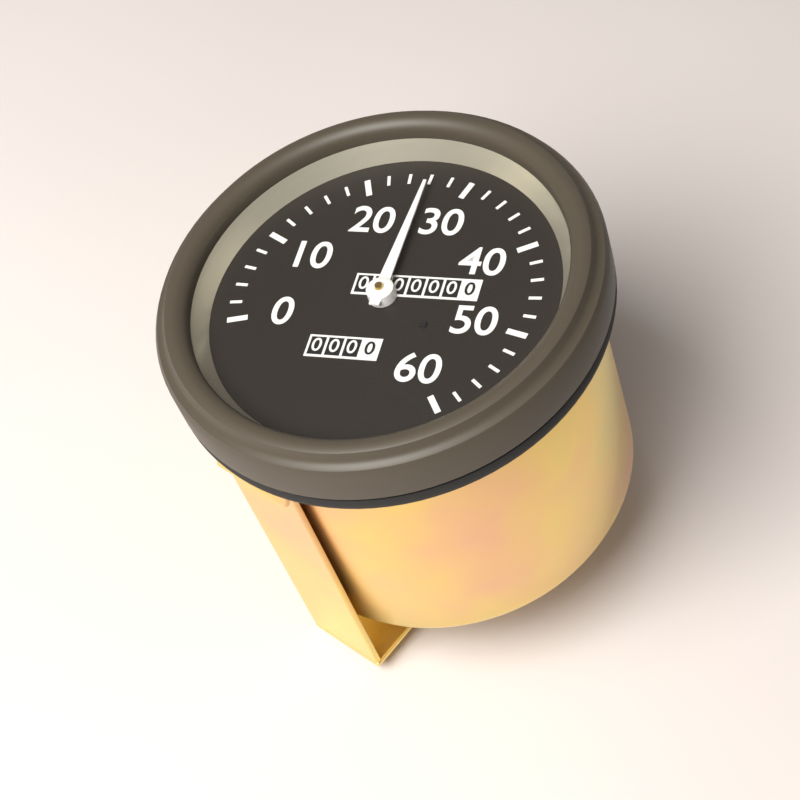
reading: 26 (no unit)
